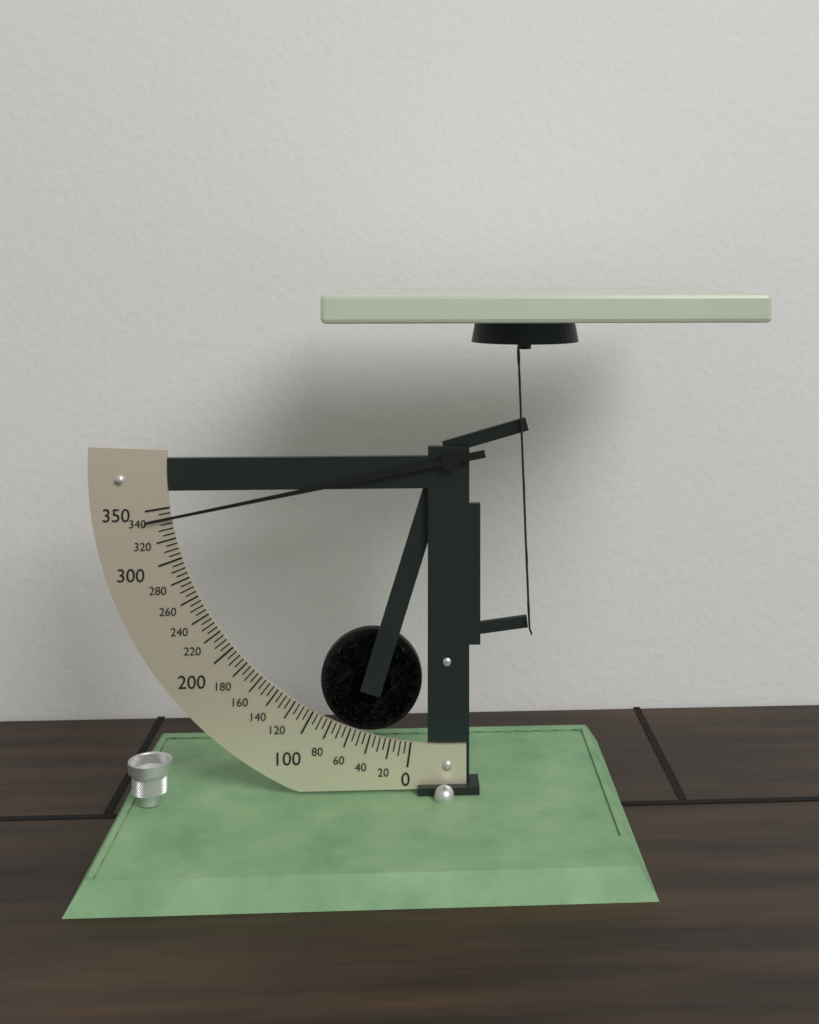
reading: 340 (no unit)
